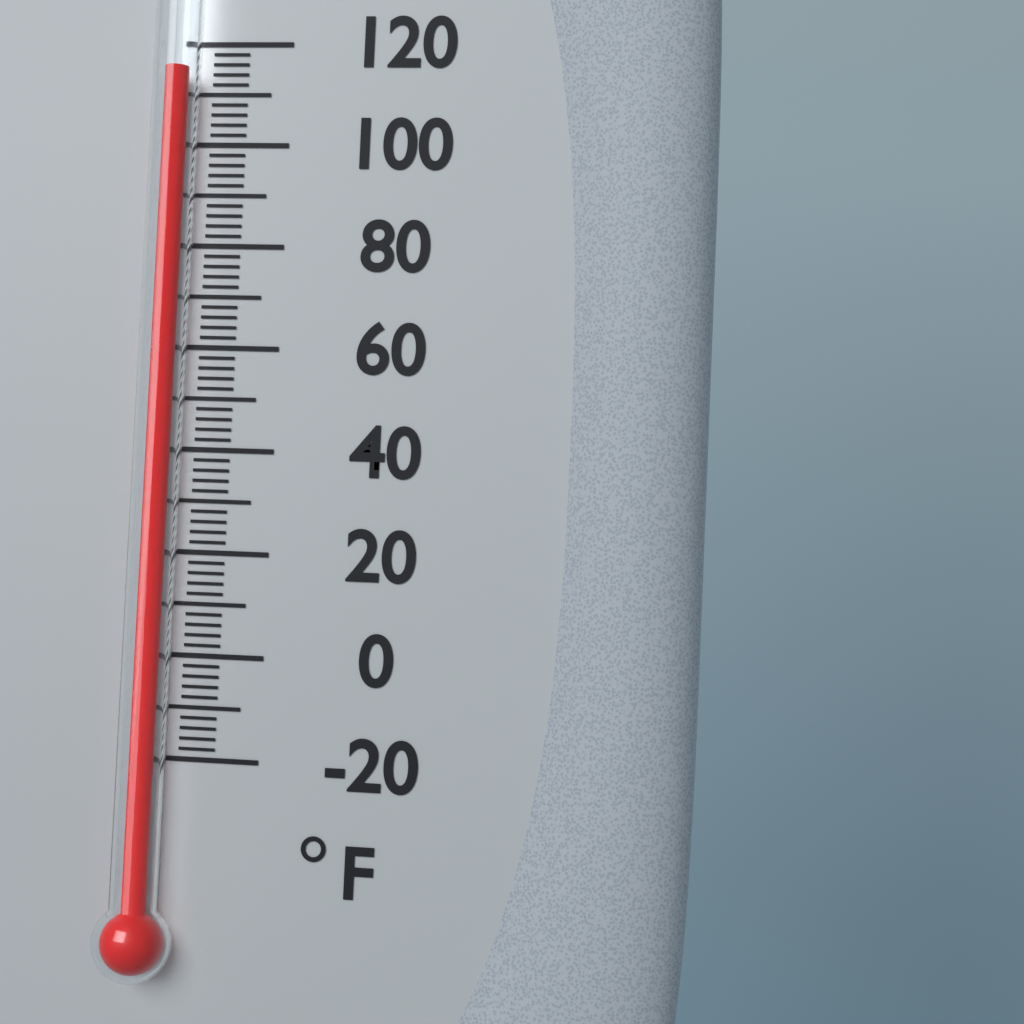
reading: 114 °F
